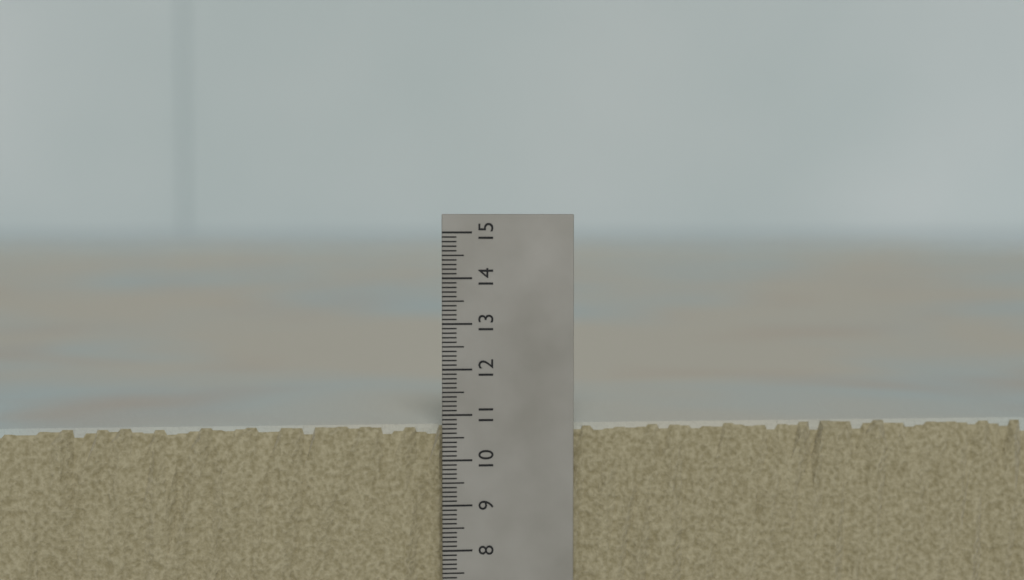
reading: 10.7 (no unit)
